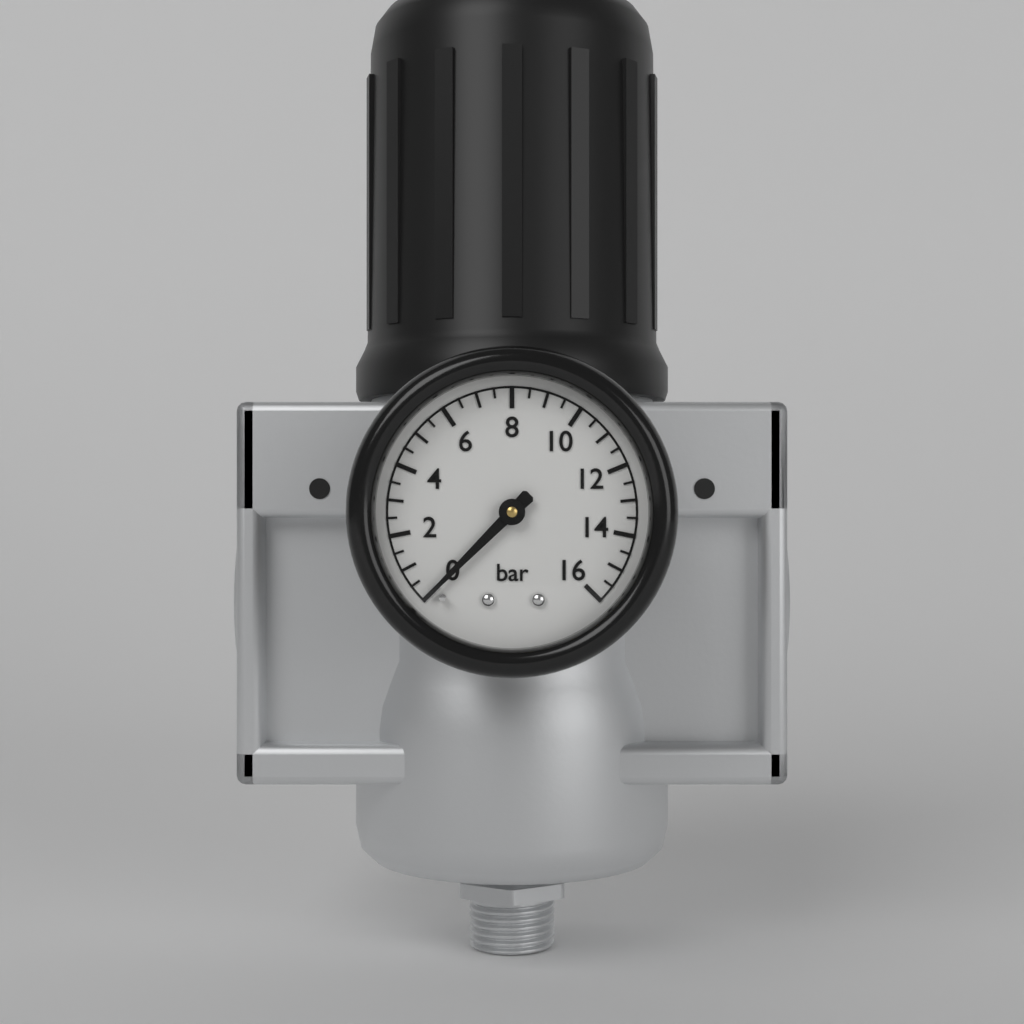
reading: 0.0 bar
